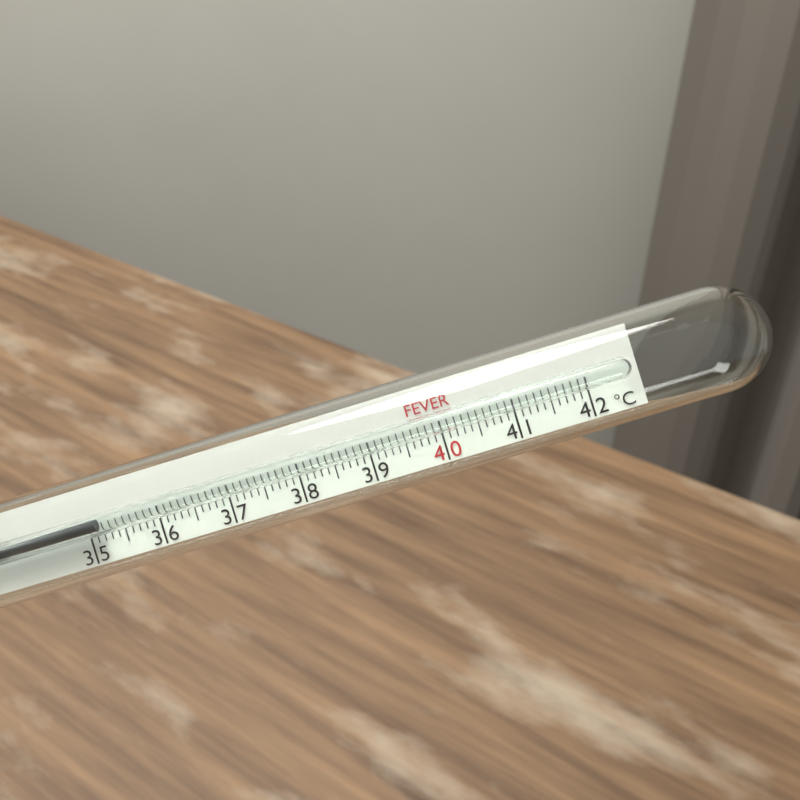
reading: 35.2 °C
